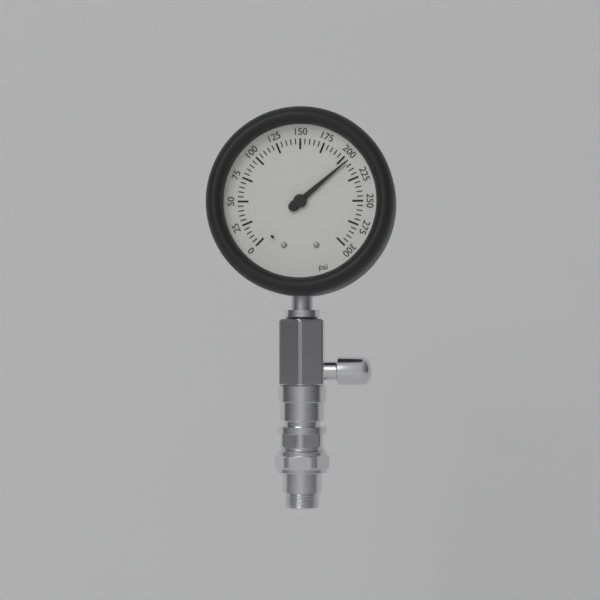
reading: 205 psi
